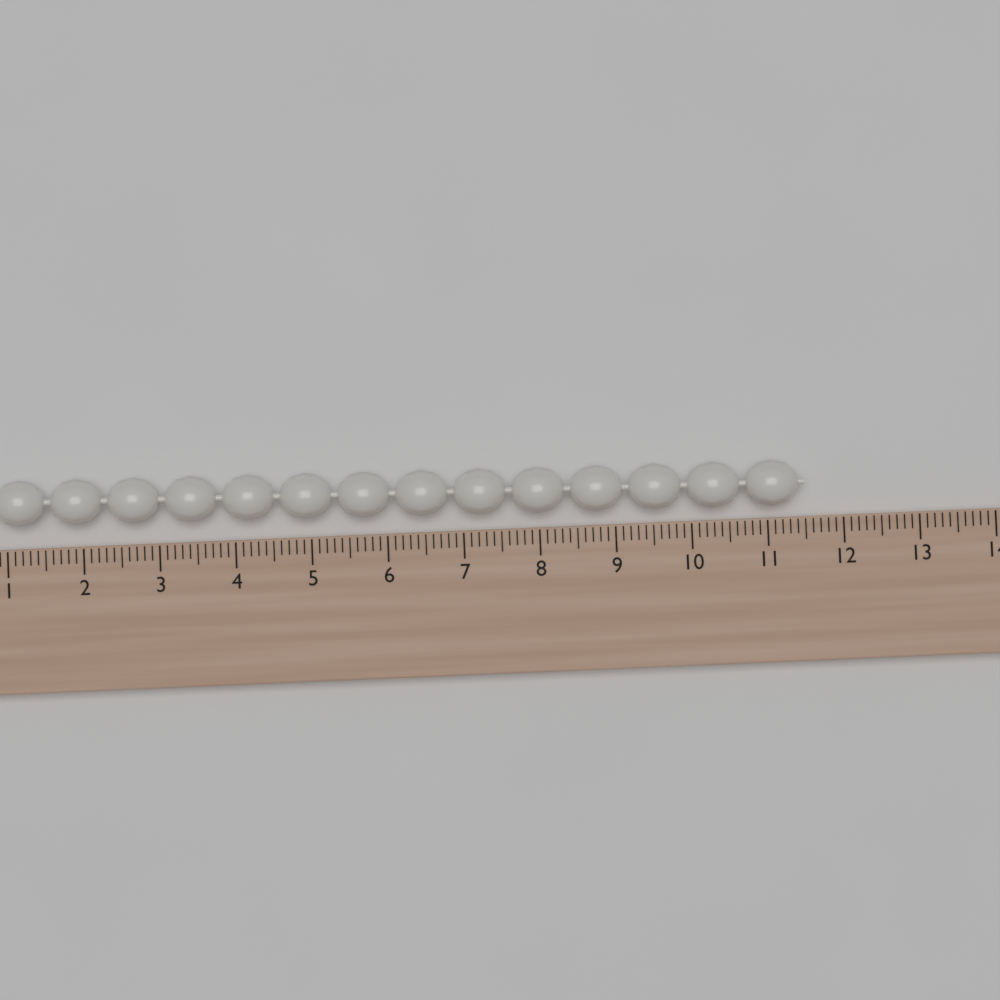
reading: 11.5 (no unit)
